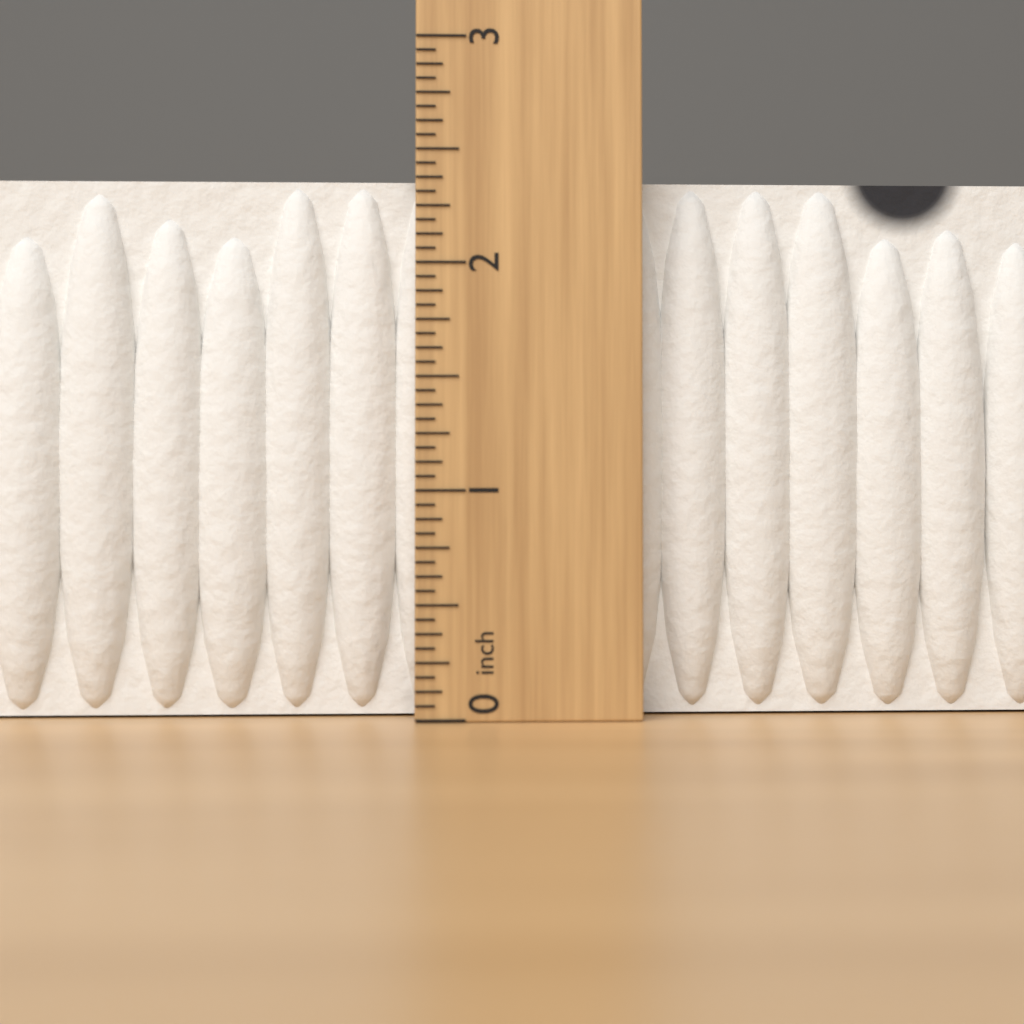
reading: 2.3750 inch
